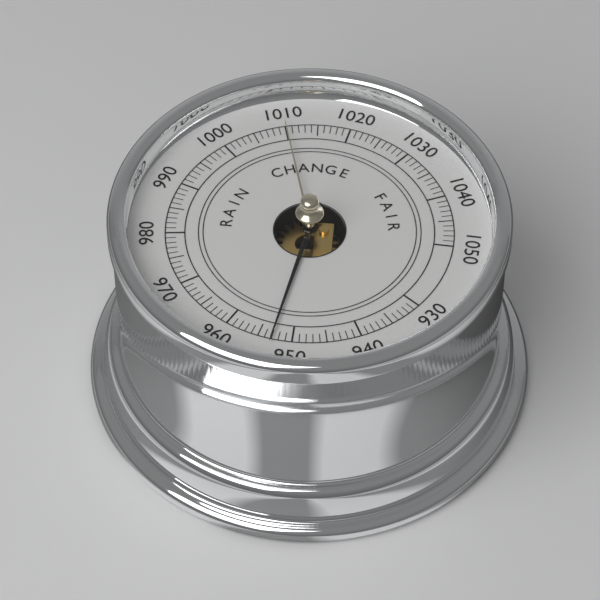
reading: 953 (no unit)
